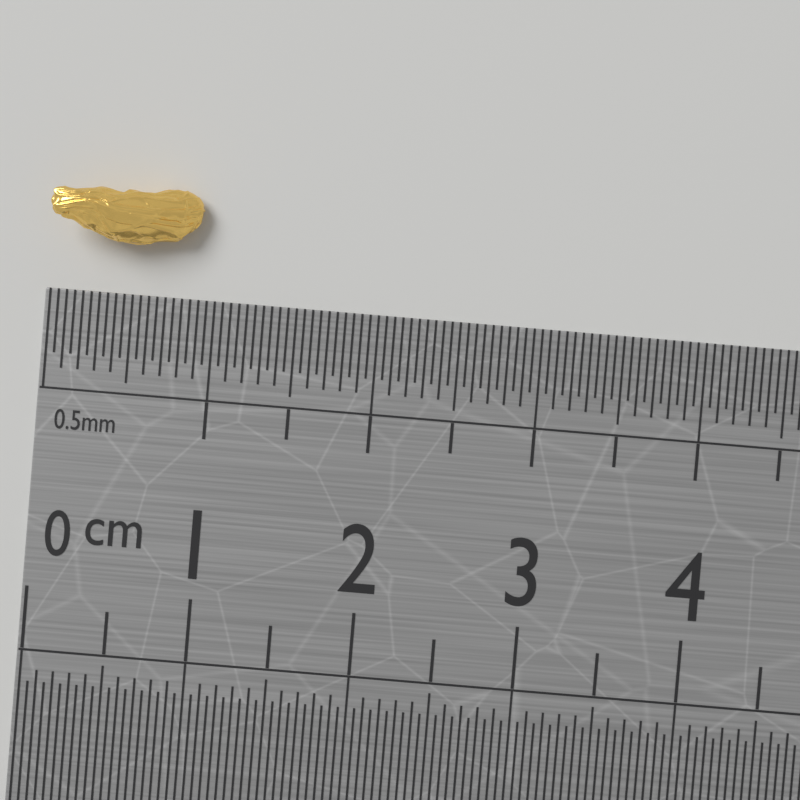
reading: 0.90 cm
